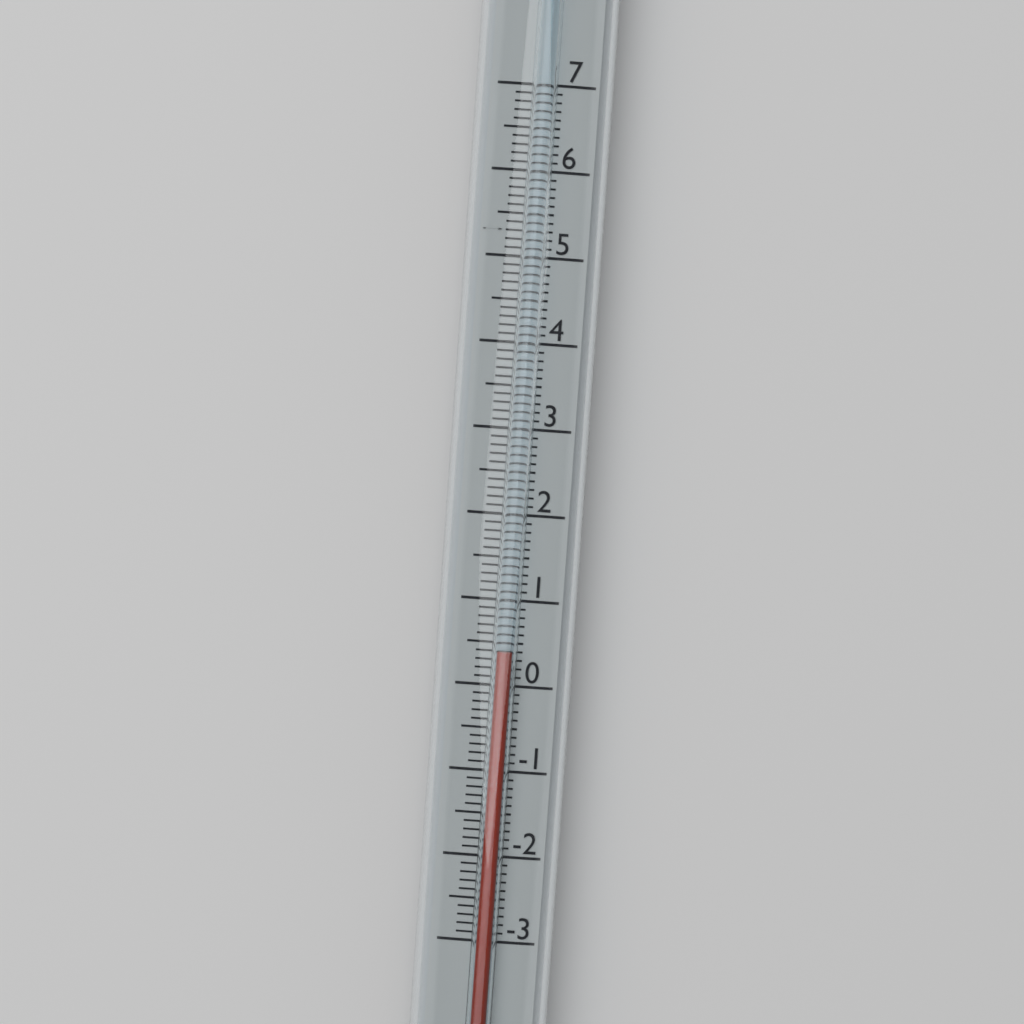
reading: 0.4 (no unit)
